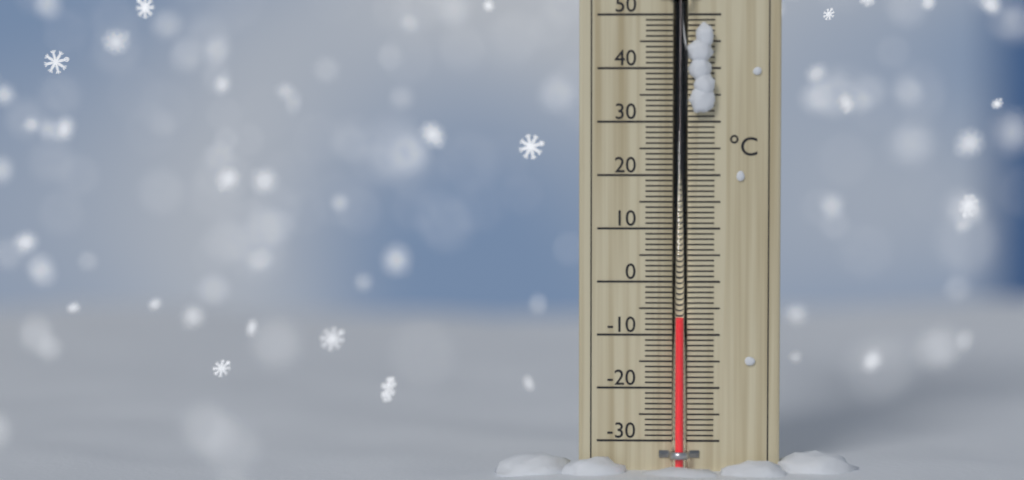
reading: -7 °C
